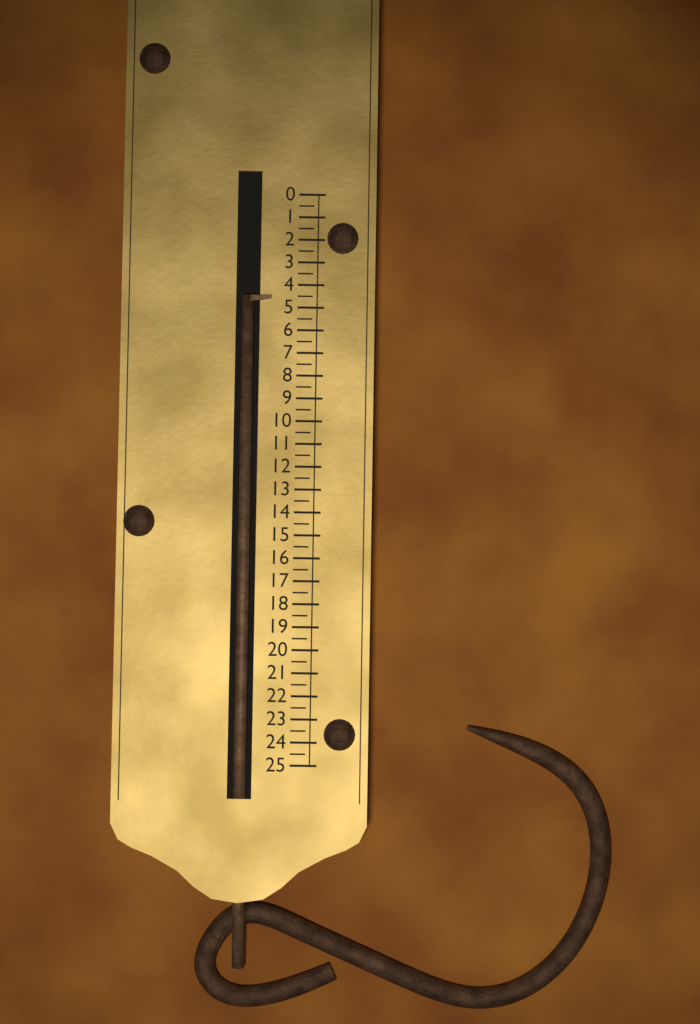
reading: 4.5 (no unit)
